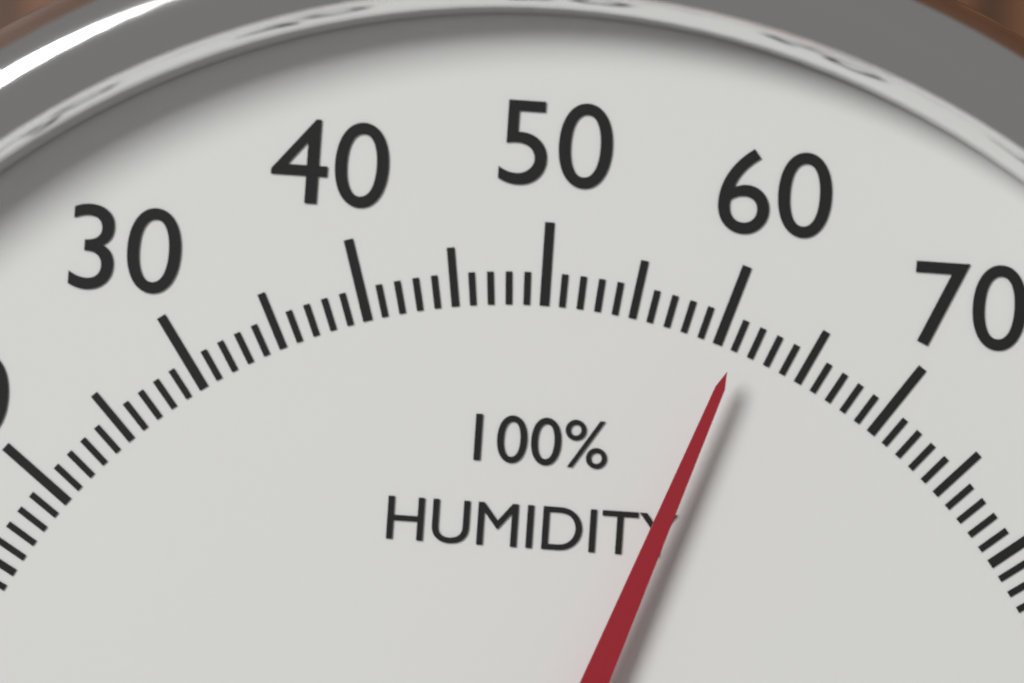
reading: 61 %
